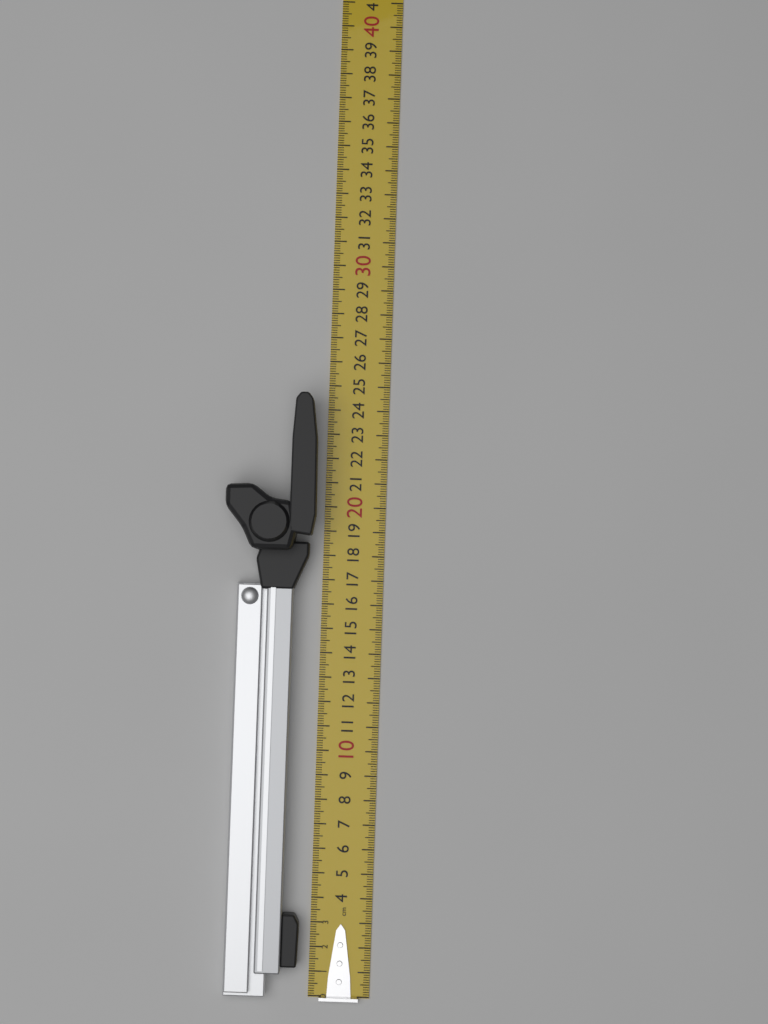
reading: 24.5 cm
